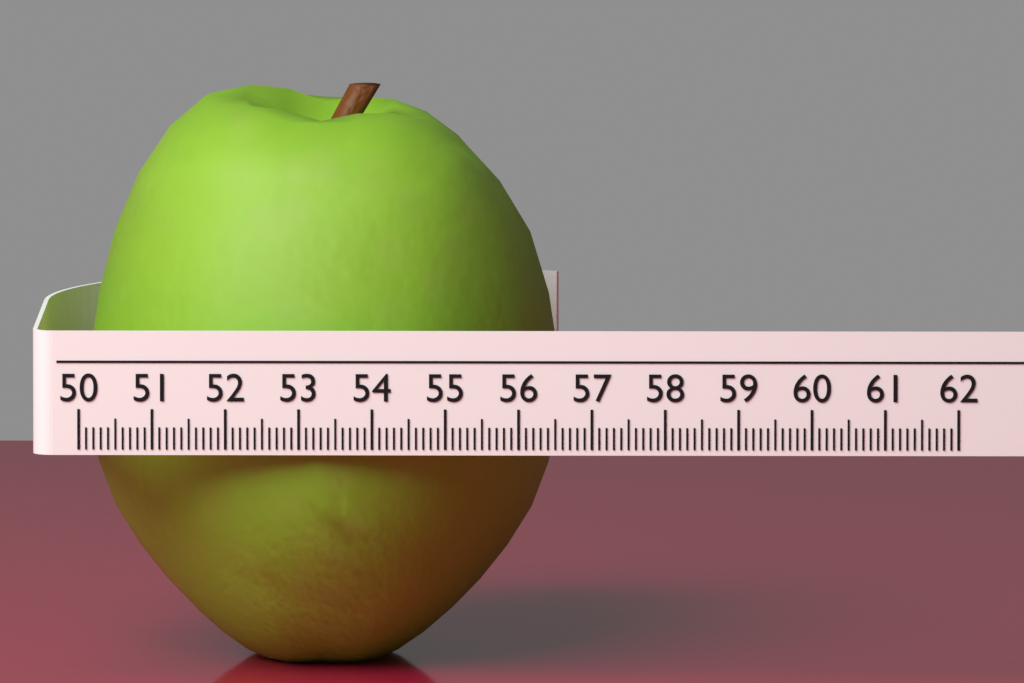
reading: 56.5 (no unit)
